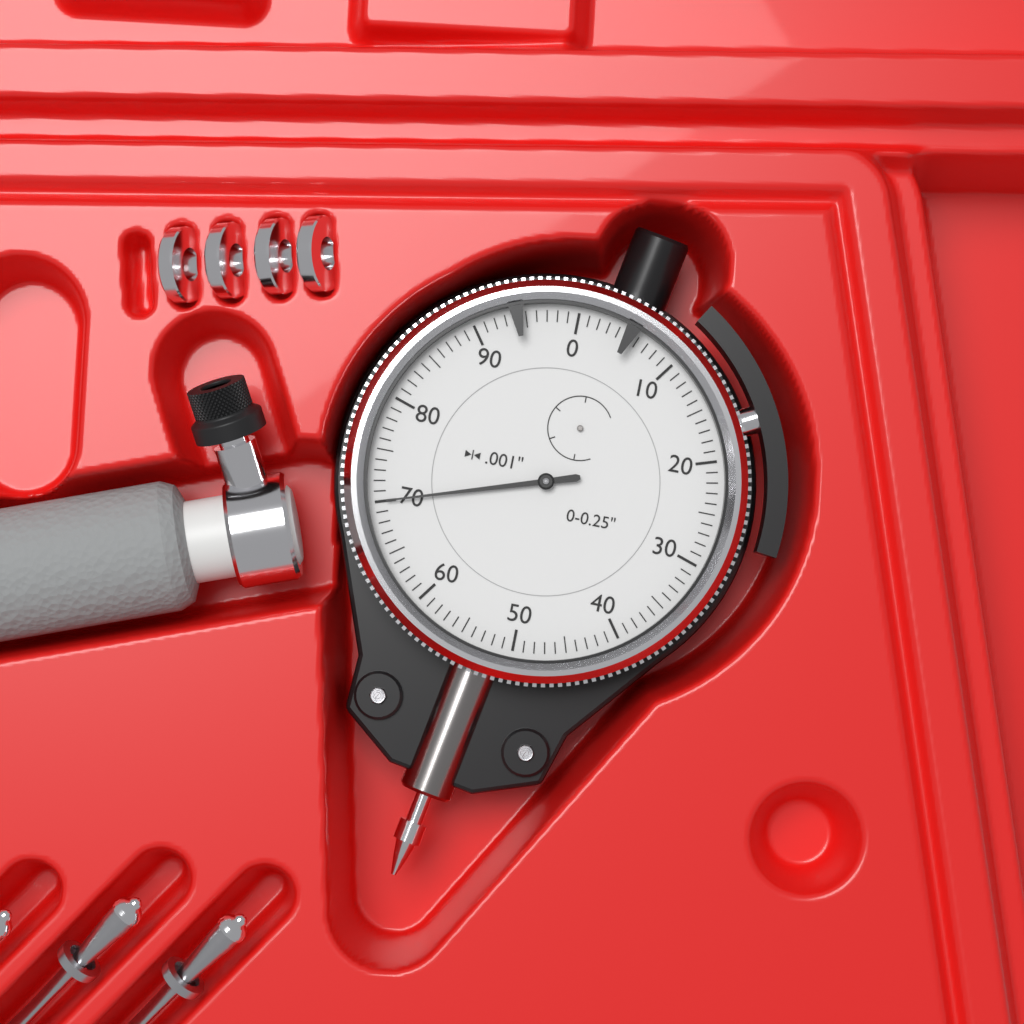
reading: 0.070 in
